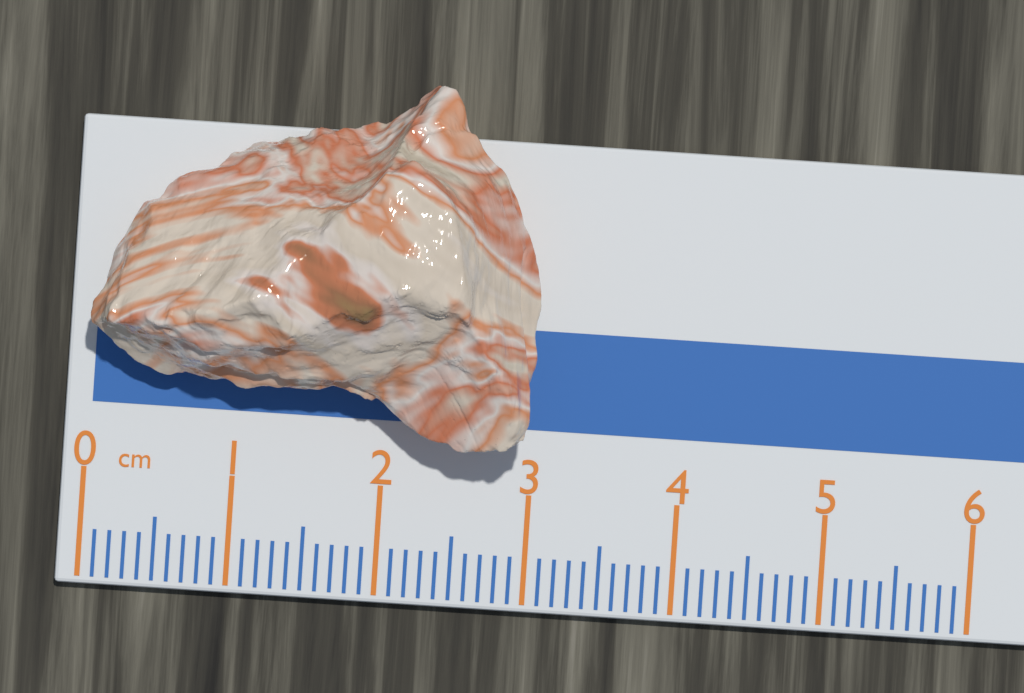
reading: 3.0 cm
